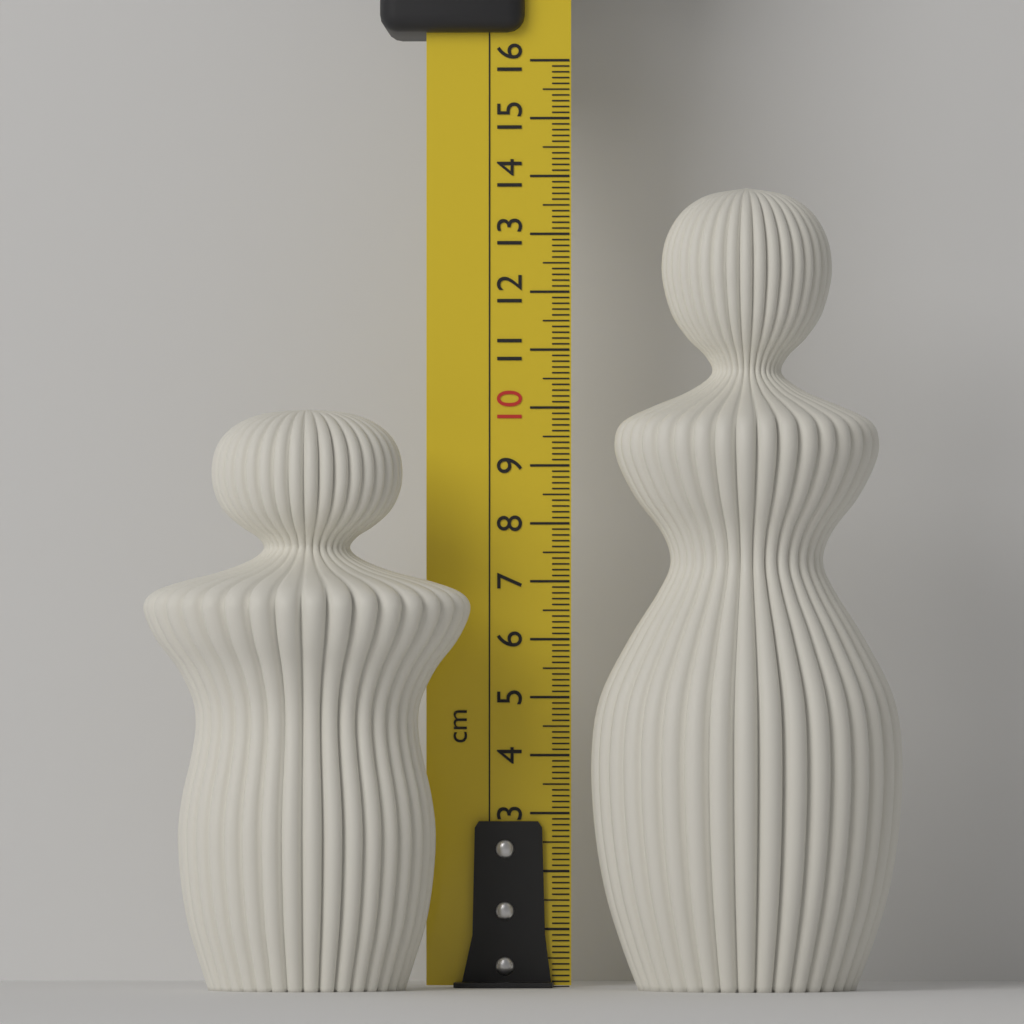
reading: 9.9 cm
